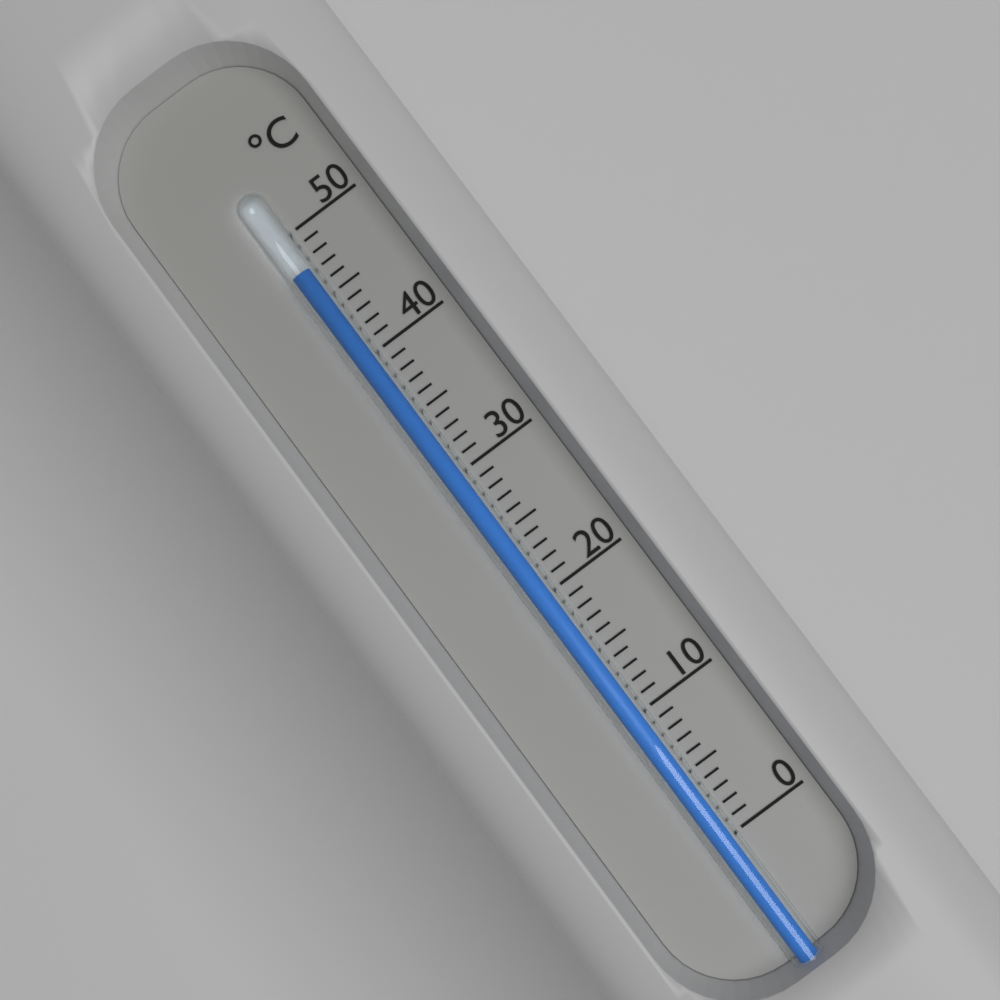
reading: 47 °C
